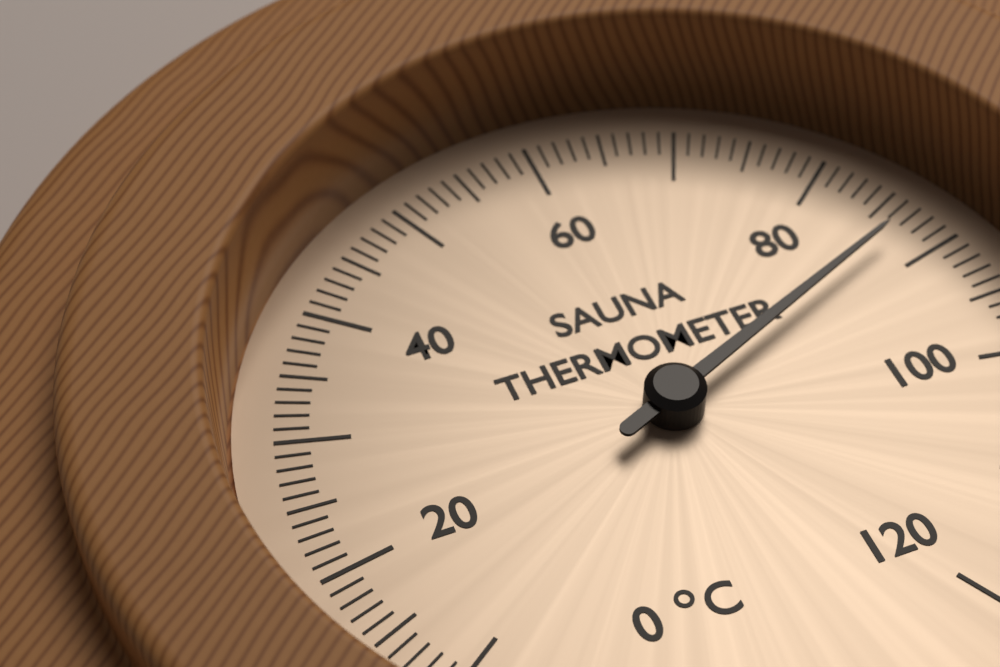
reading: 87 °C
